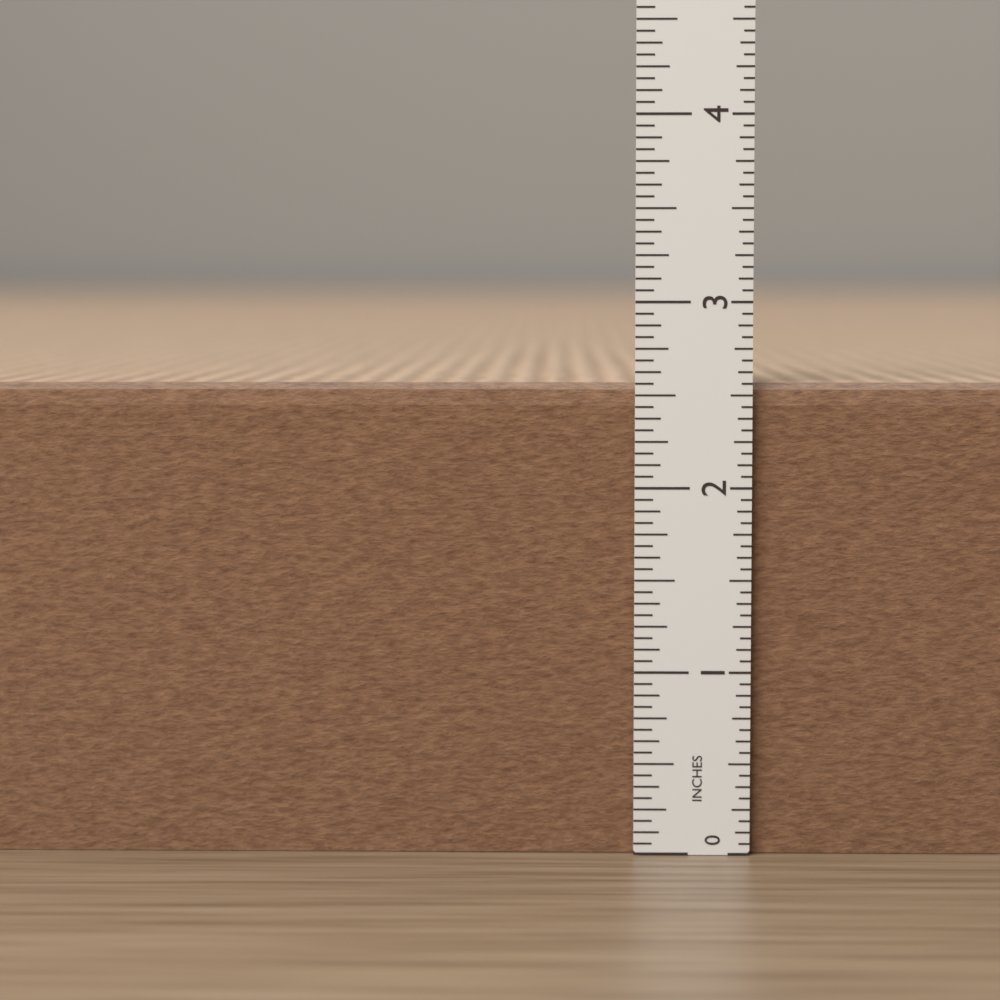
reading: 2.5625 in
